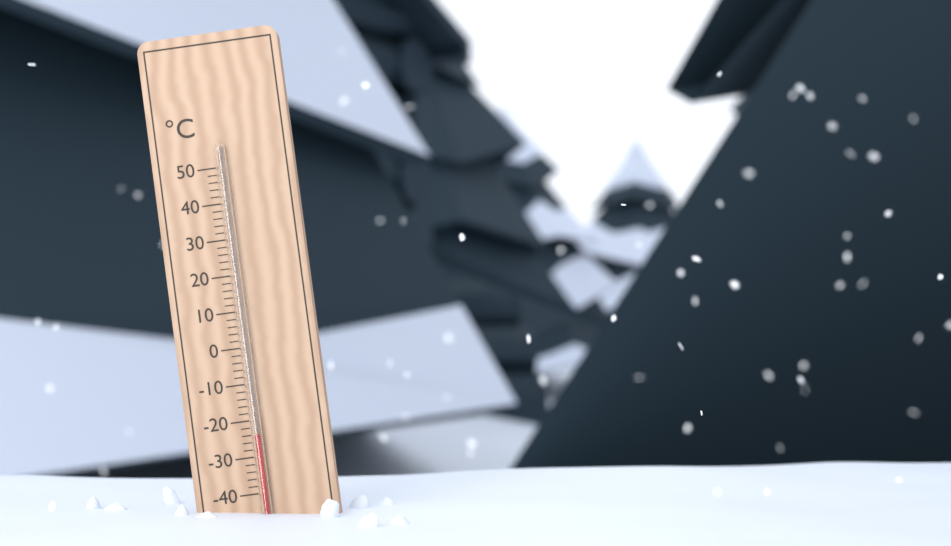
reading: -24 °C
